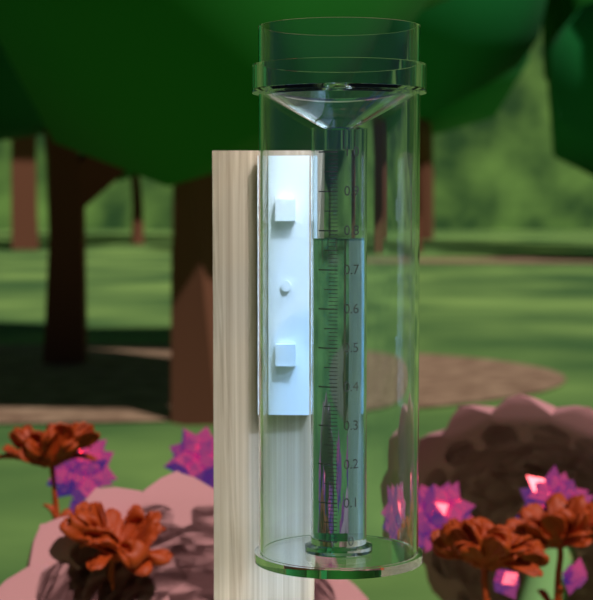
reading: 0.78 (no unit)
